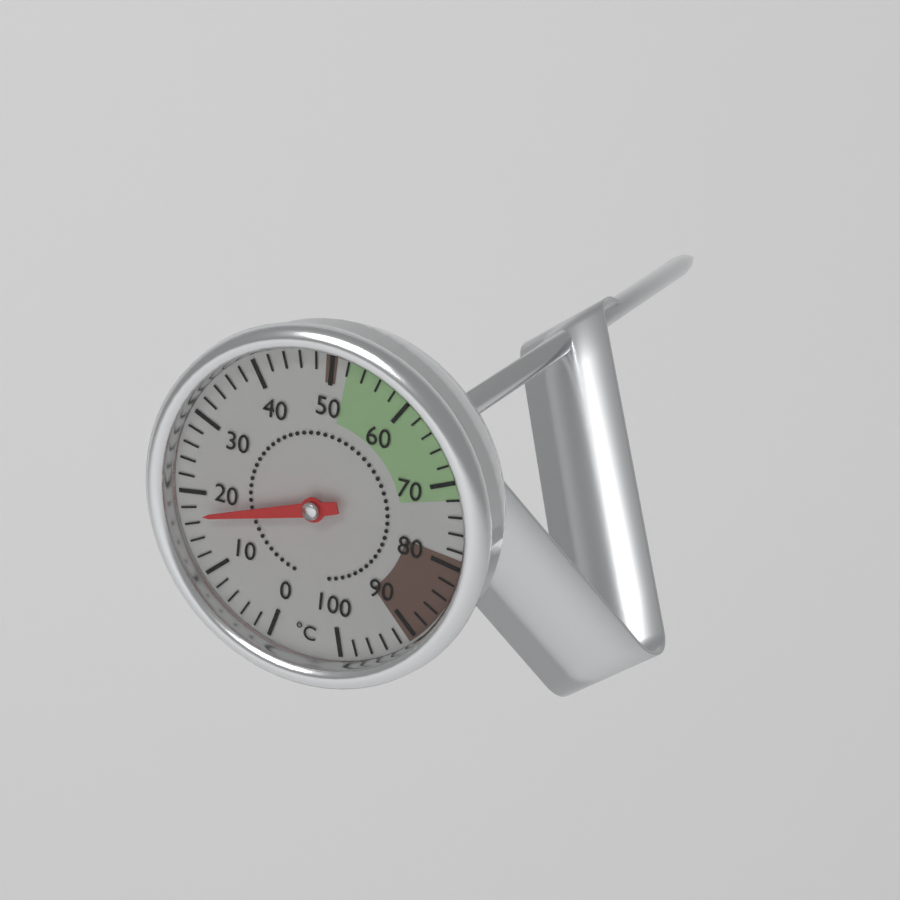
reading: 17 °C
